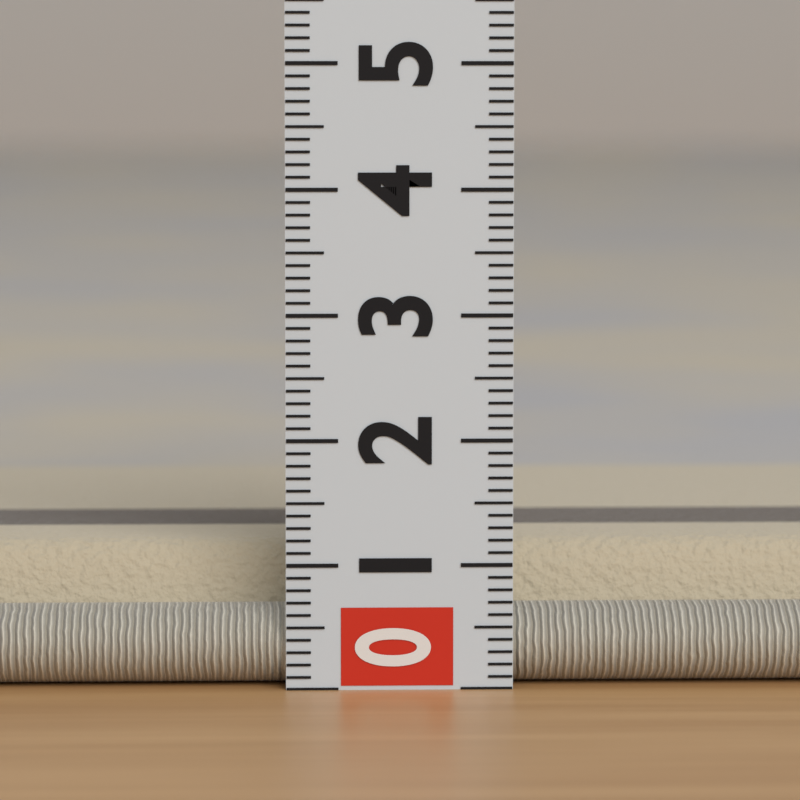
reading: 1.1 (no unit)
